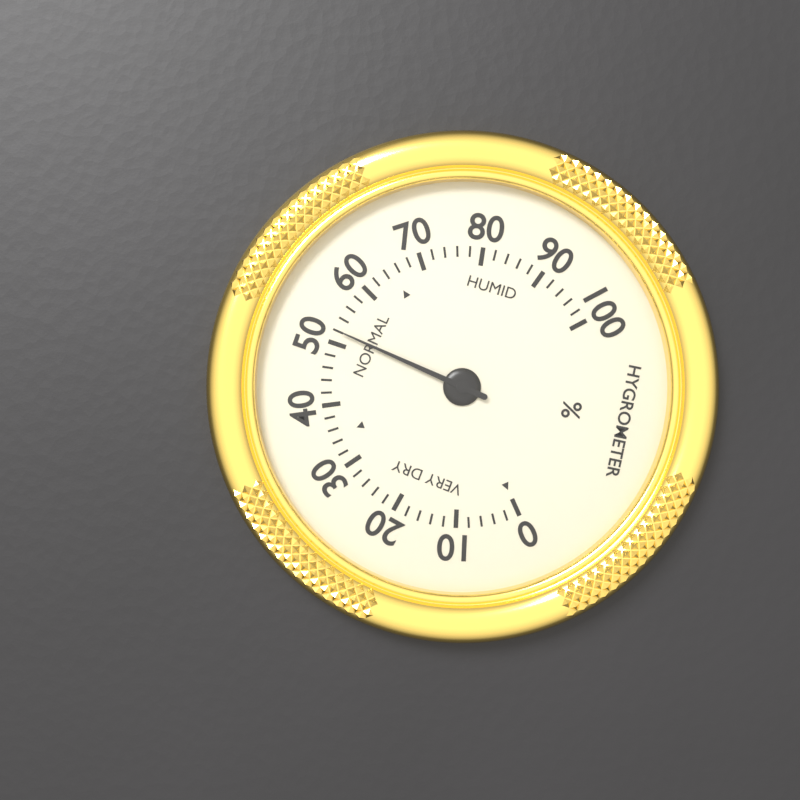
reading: 52 %
